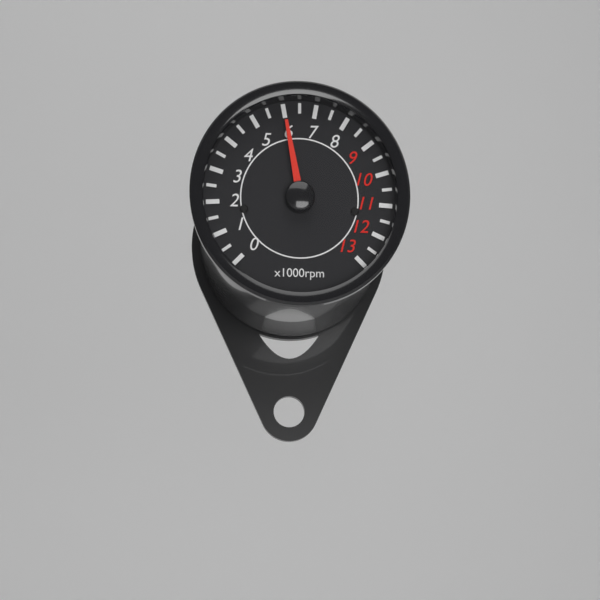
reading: 6000 rpm
